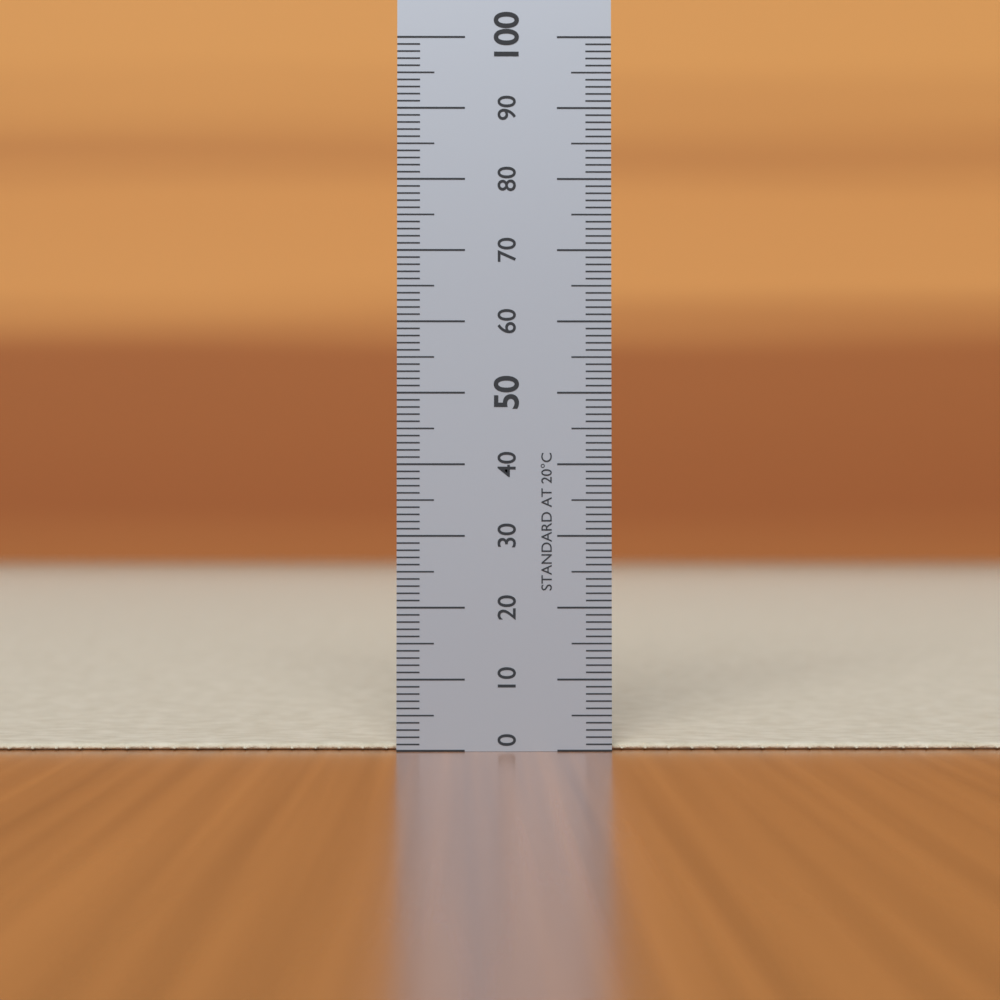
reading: 1 (no unit)
